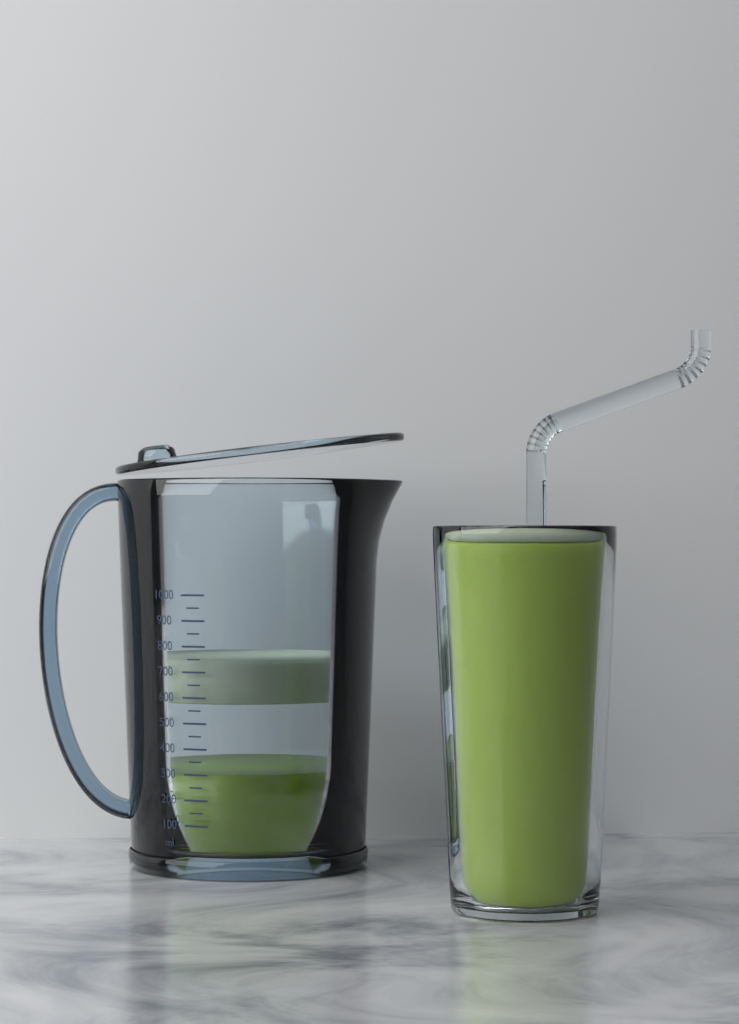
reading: 300 ml
